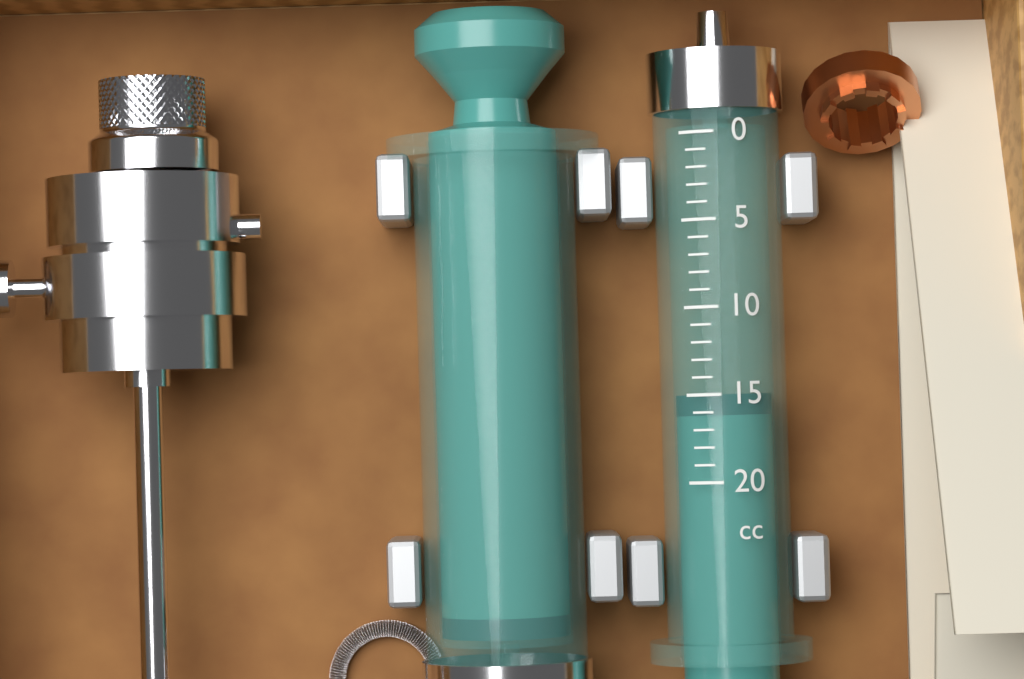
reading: 15 cc
